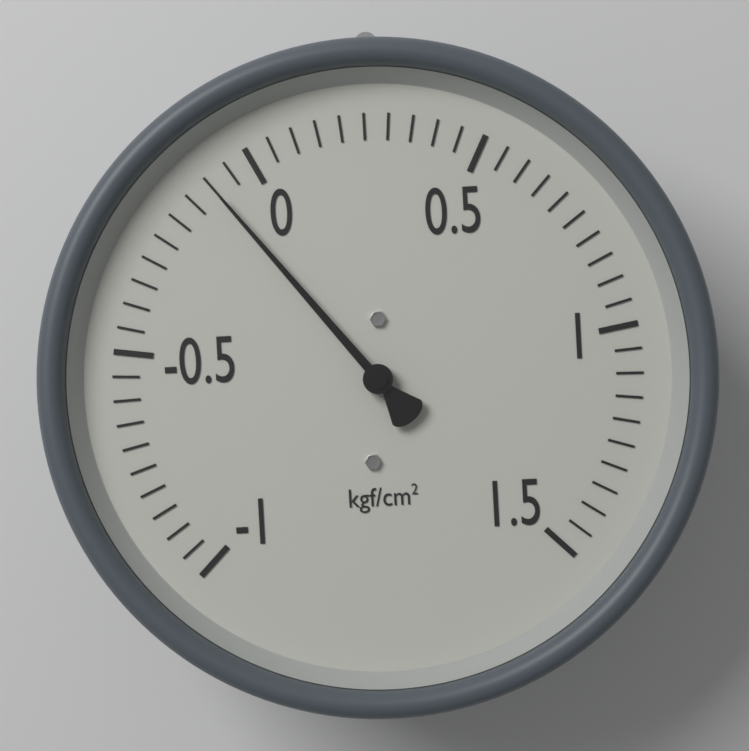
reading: -0.10 kgf/cm²
